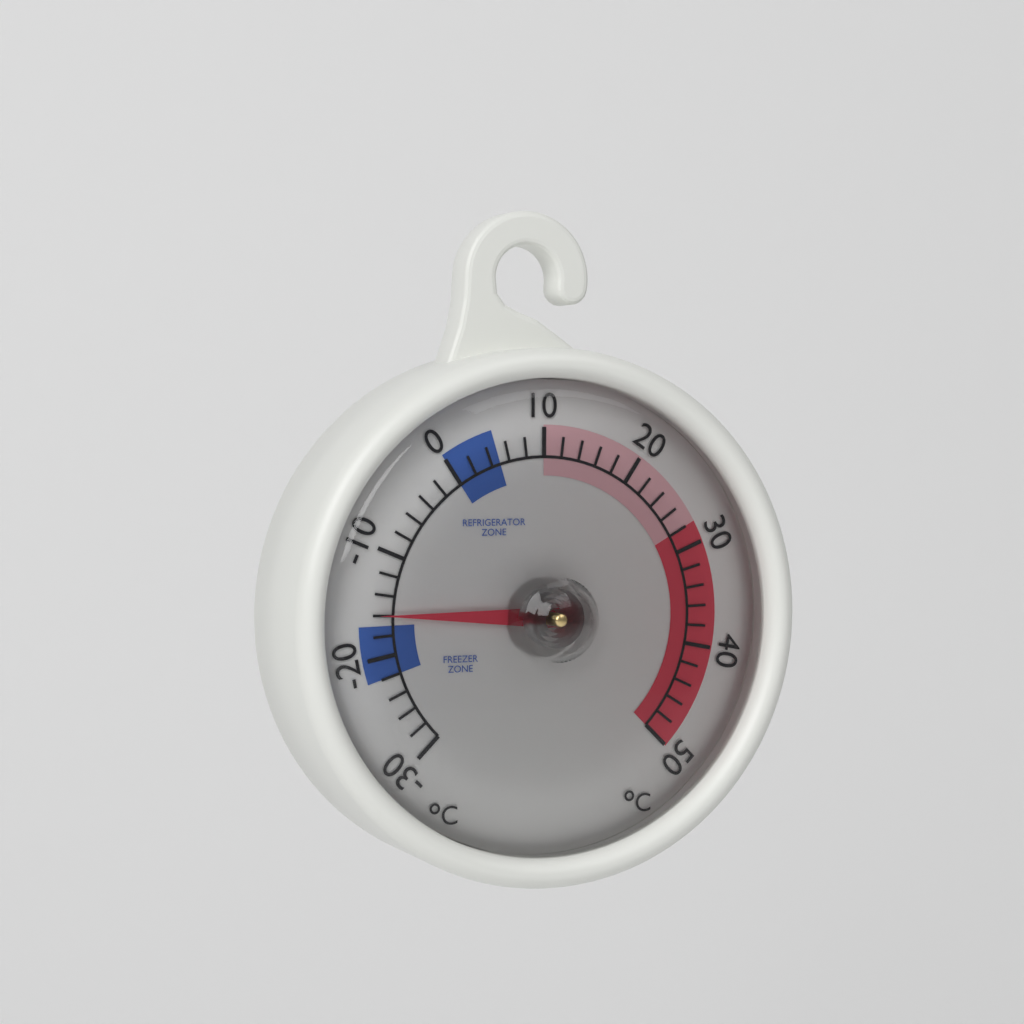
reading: -16 °C
